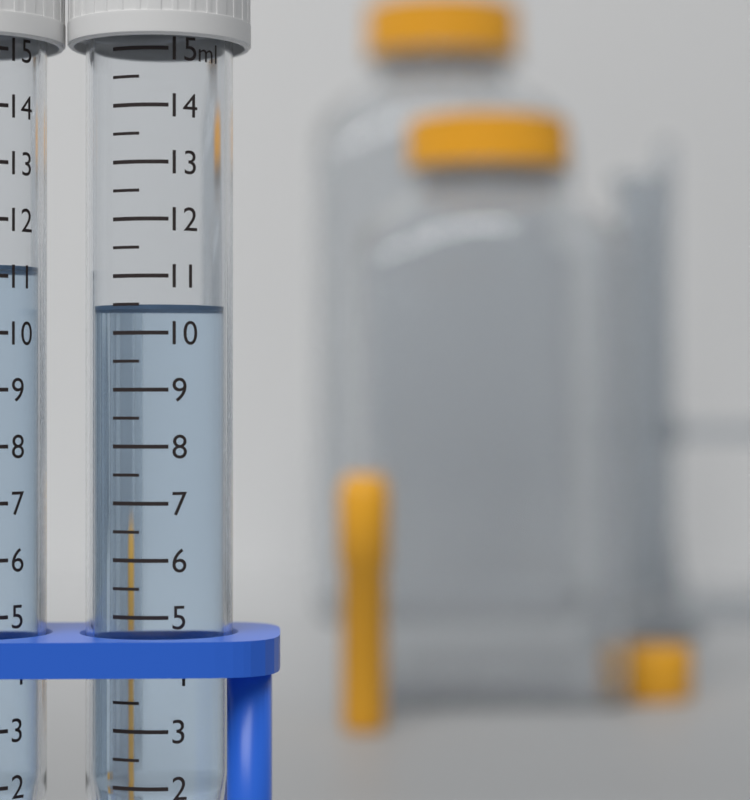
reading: 10.5 ml
